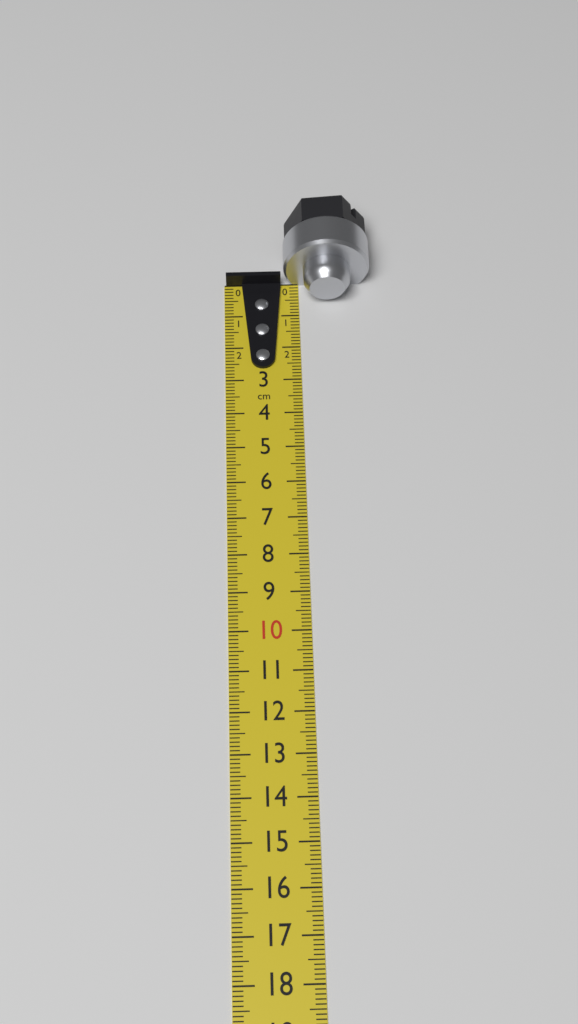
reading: 0.6 cm
